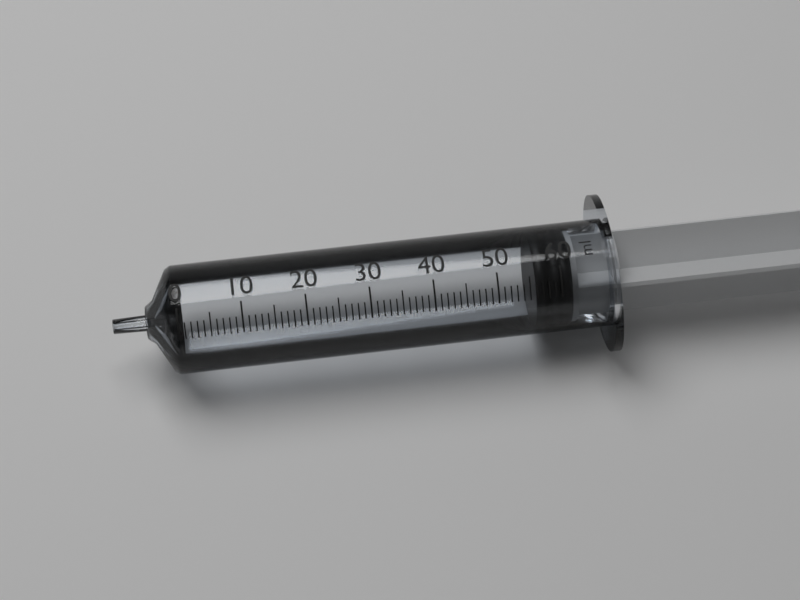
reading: 56 ml
